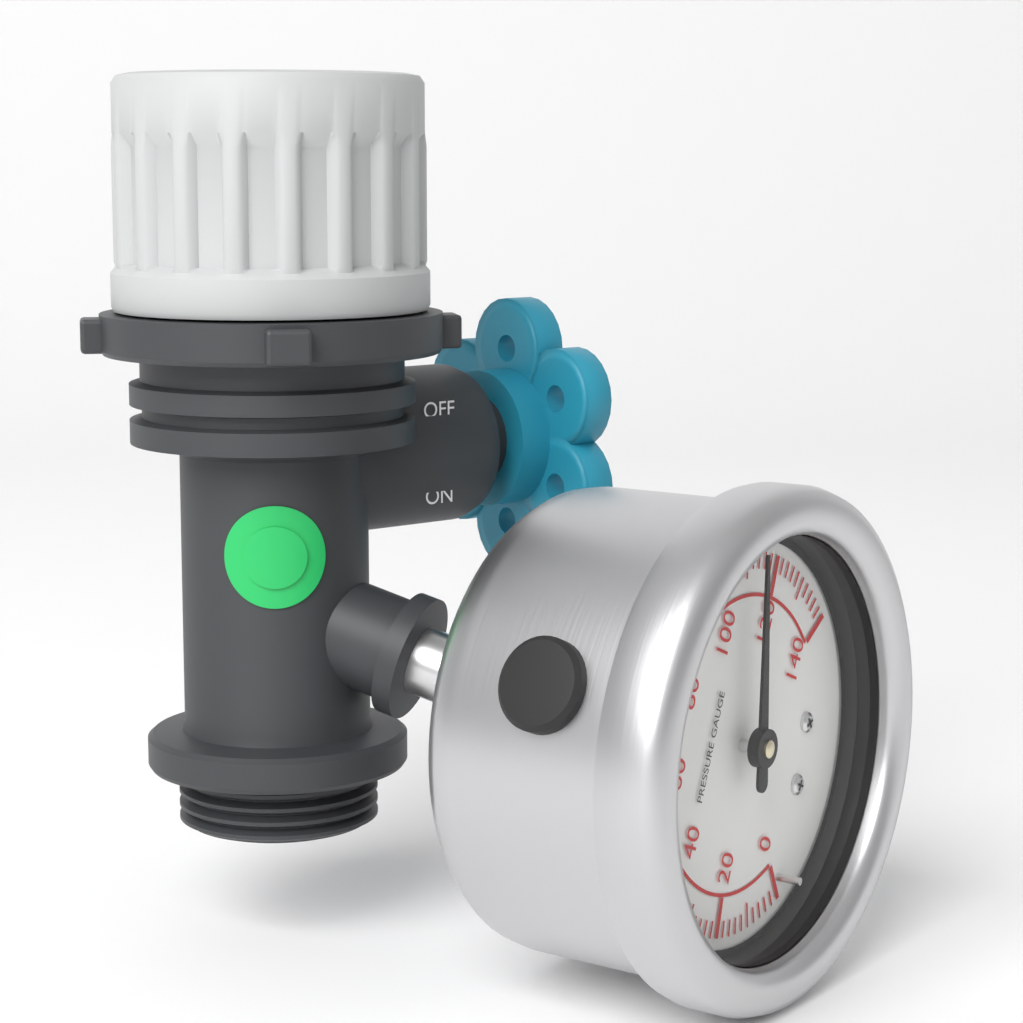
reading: 110 psi
